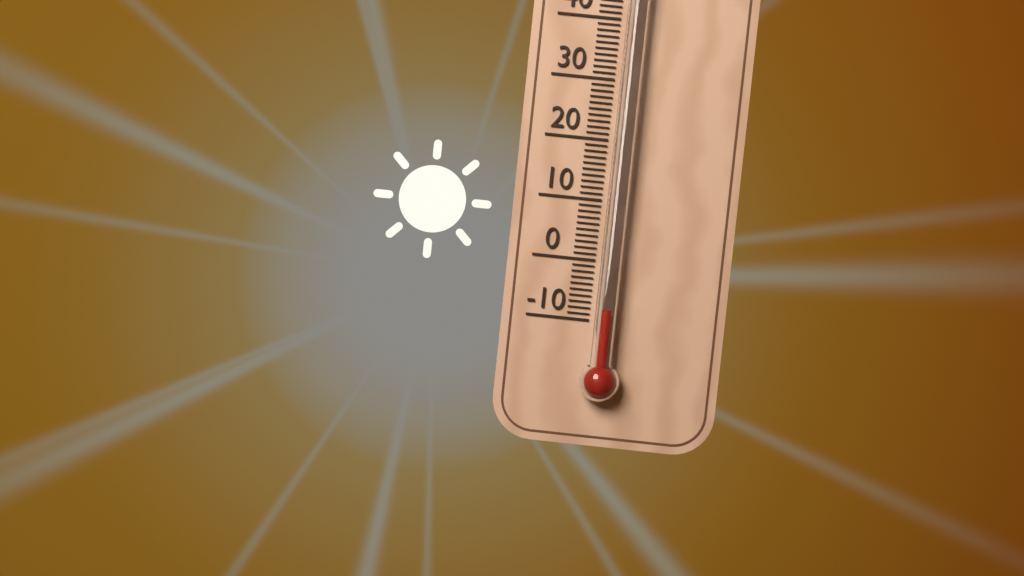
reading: -8 °C
